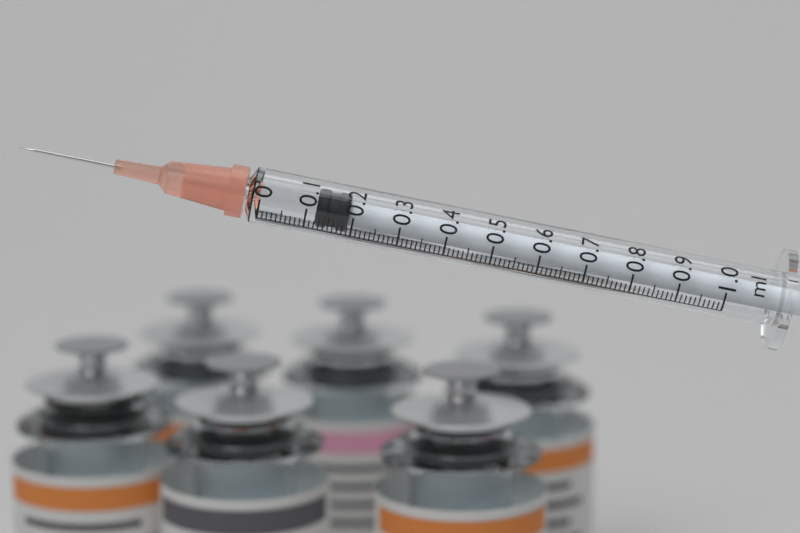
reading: 0.12 ml
